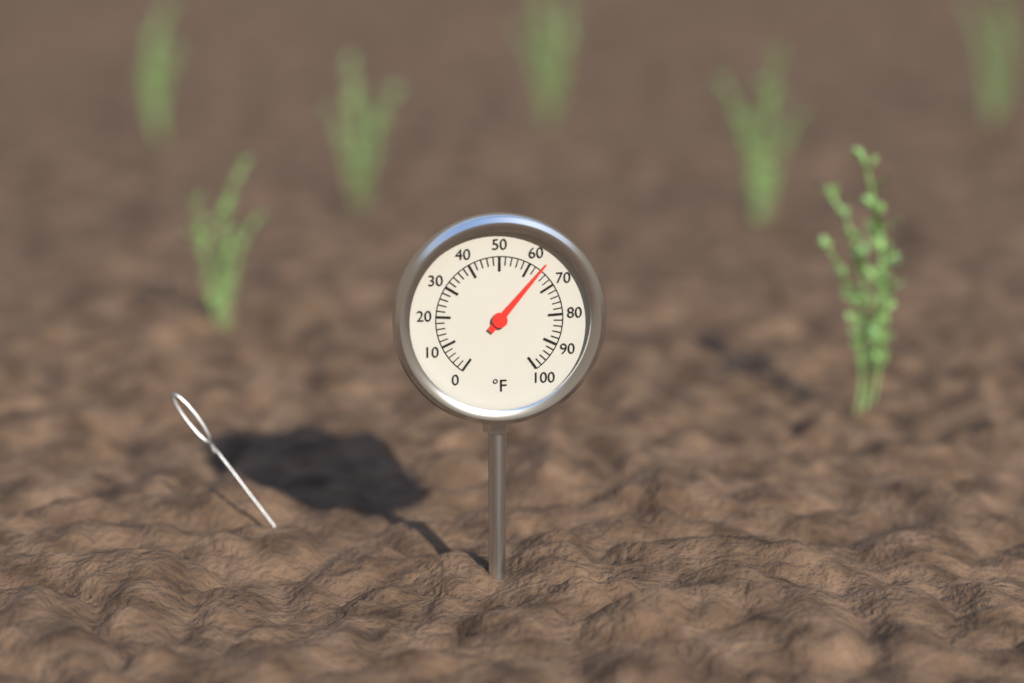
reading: 64 °F
